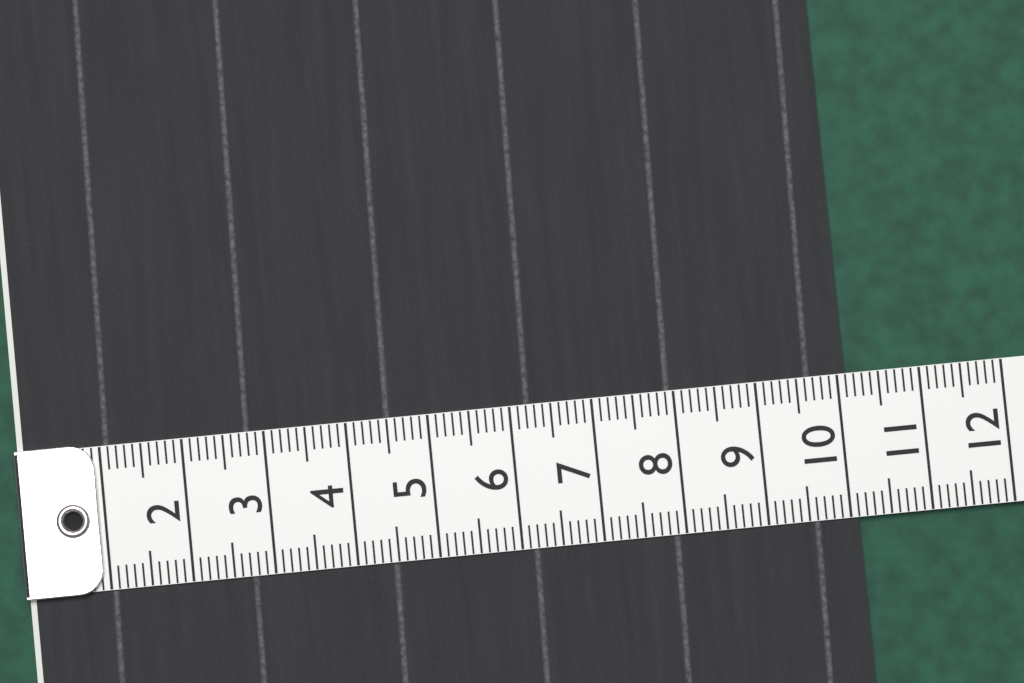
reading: 10.1 (no unit)
